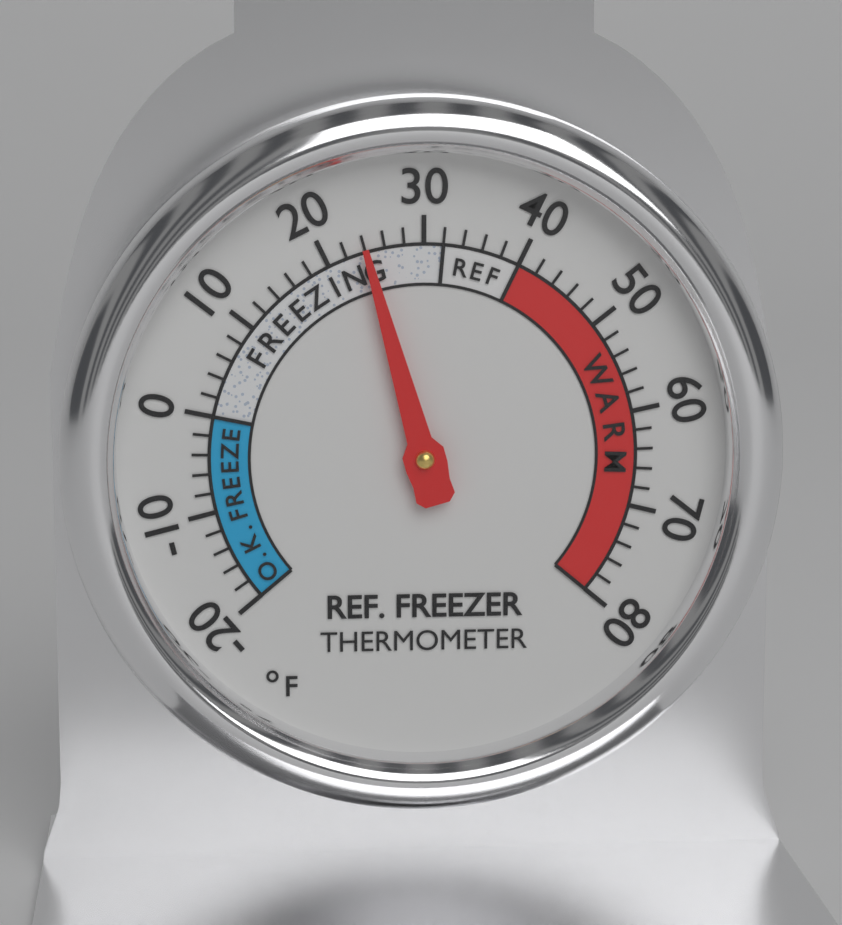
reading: 24 °F
